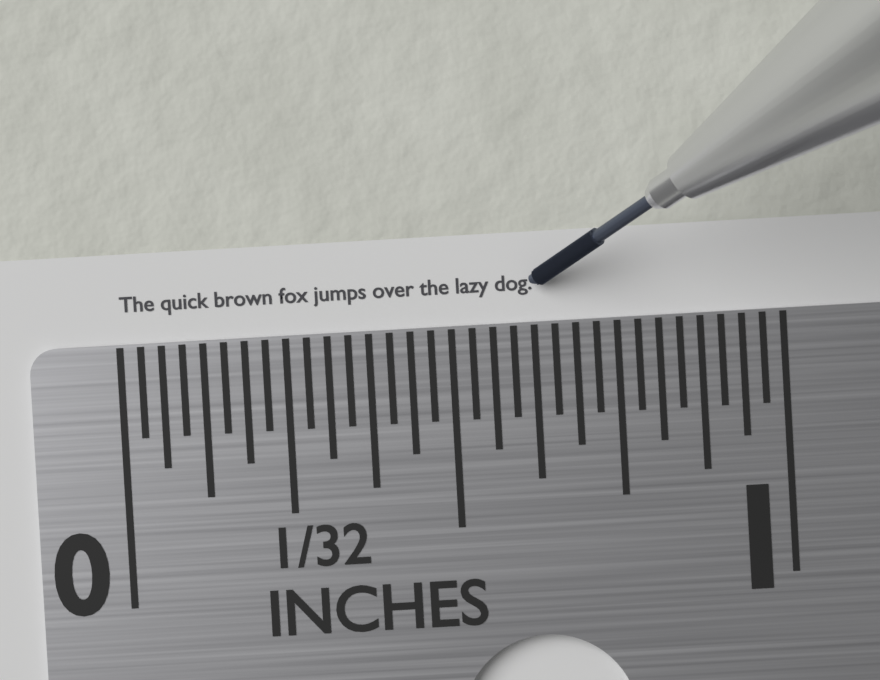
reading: 0.62500 in
